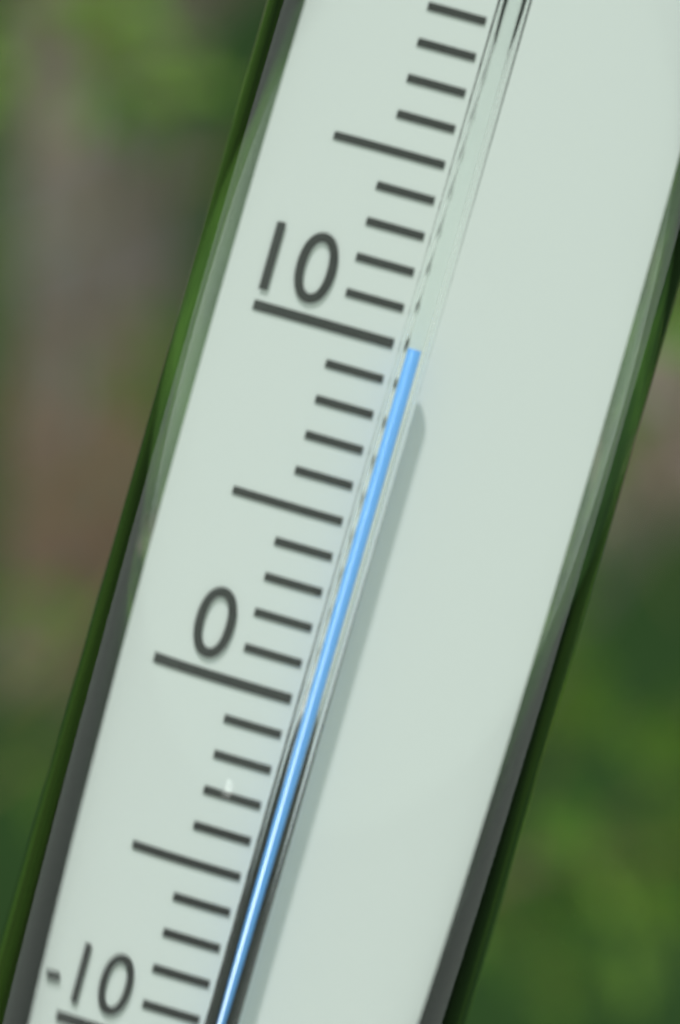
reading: 10 °C
